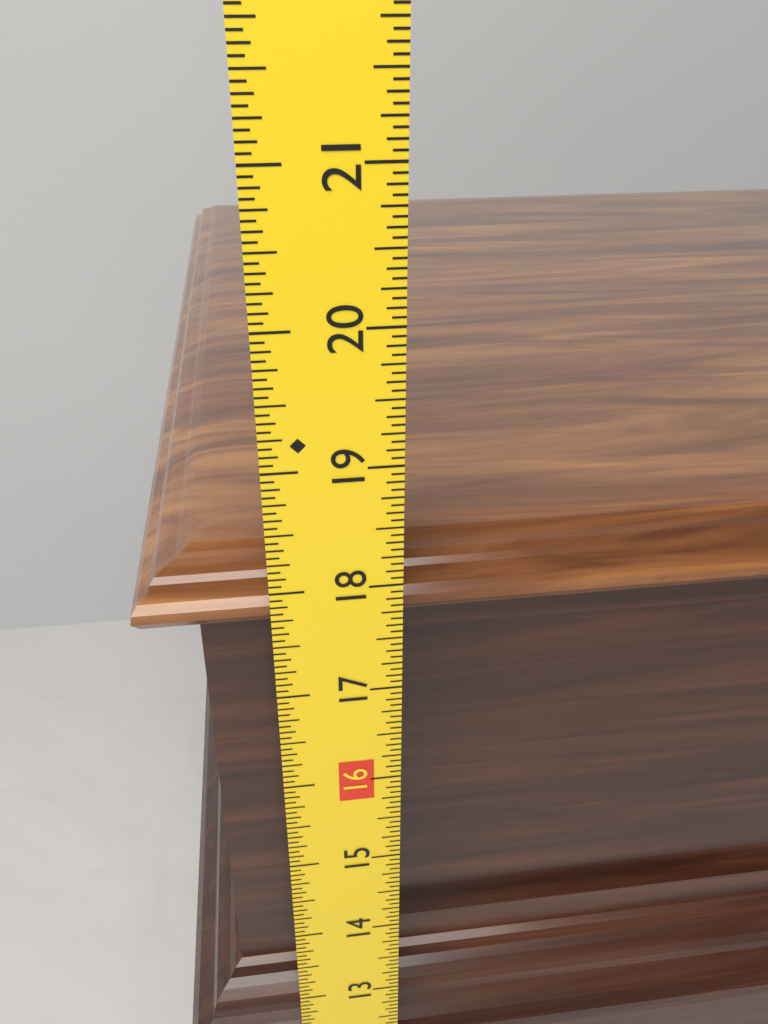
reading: 18.0625 in
